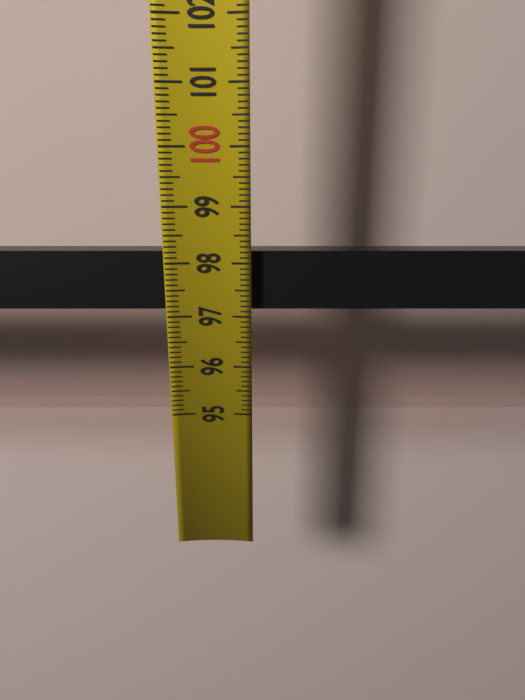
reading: 98.2 (no unit)
